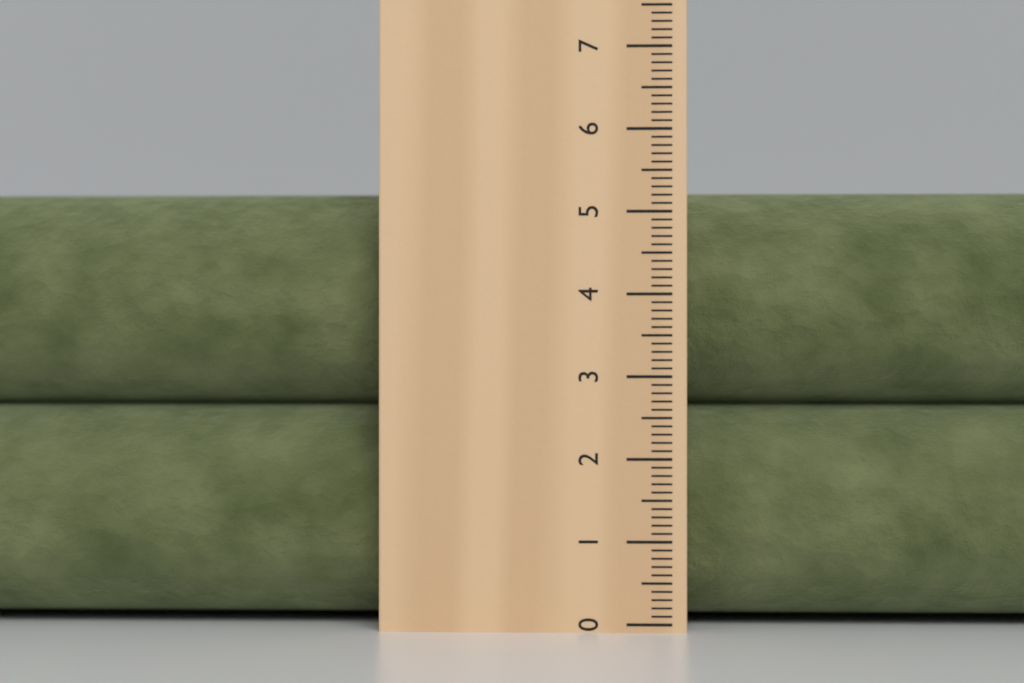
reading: 5.3 cm
